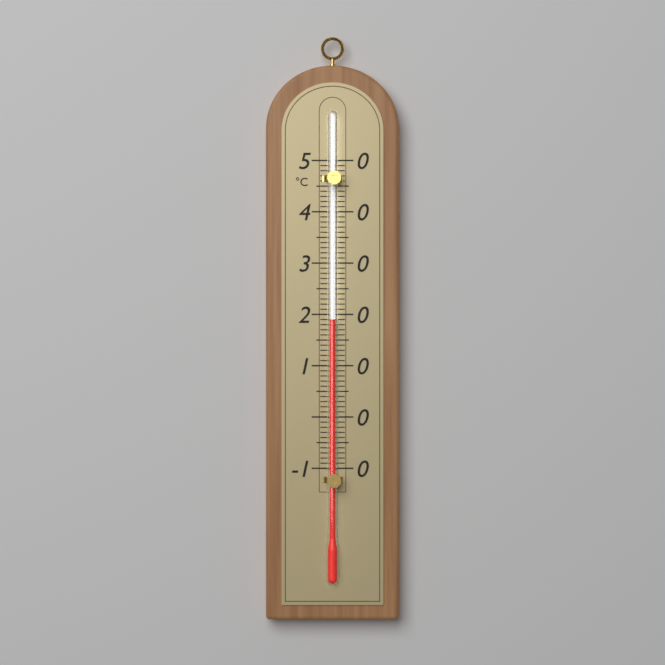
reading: 19 °C
